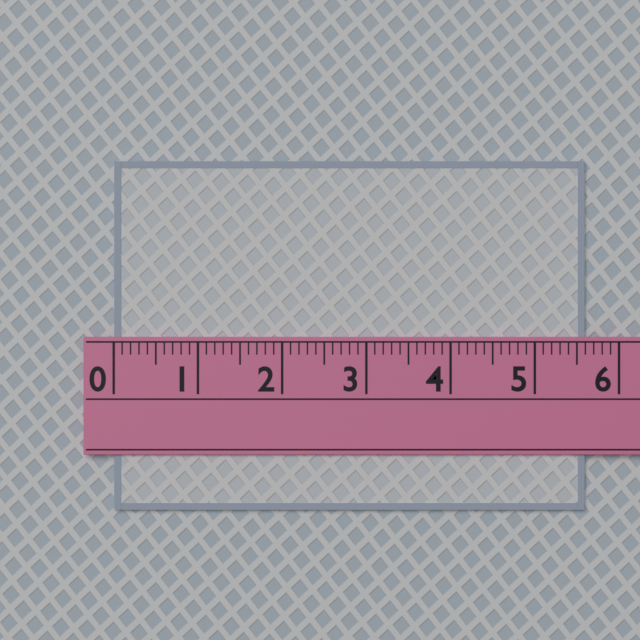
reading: 5.6 (no unit)
